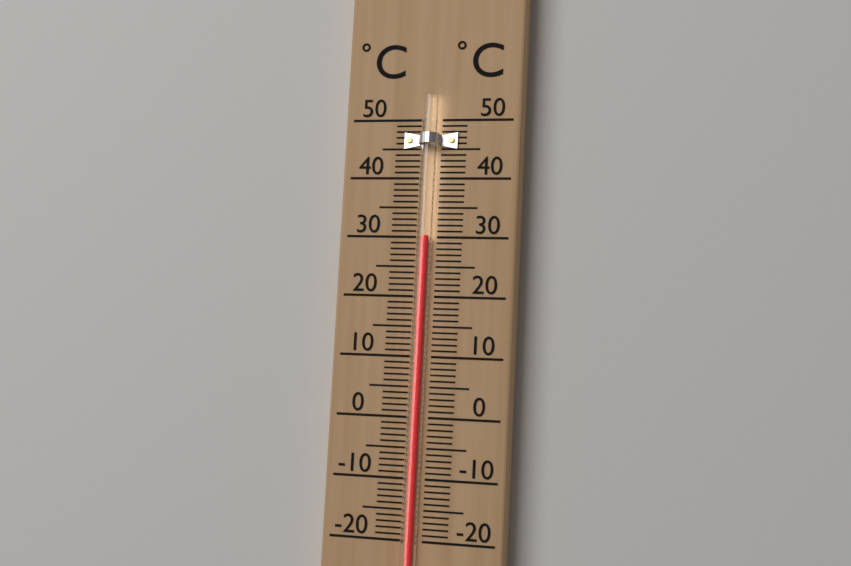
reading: 30 °C
